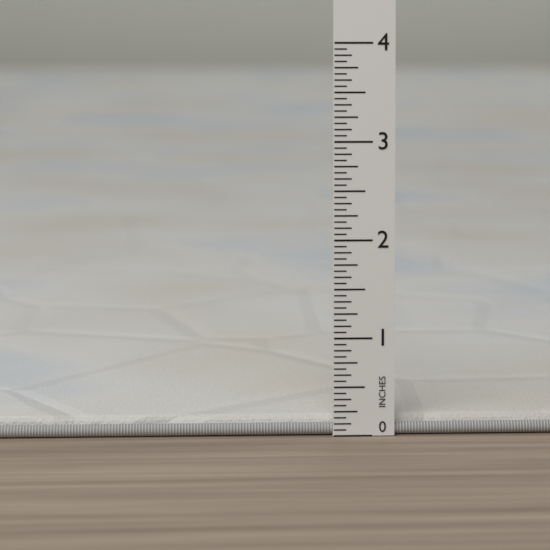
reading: 0.1875 in
